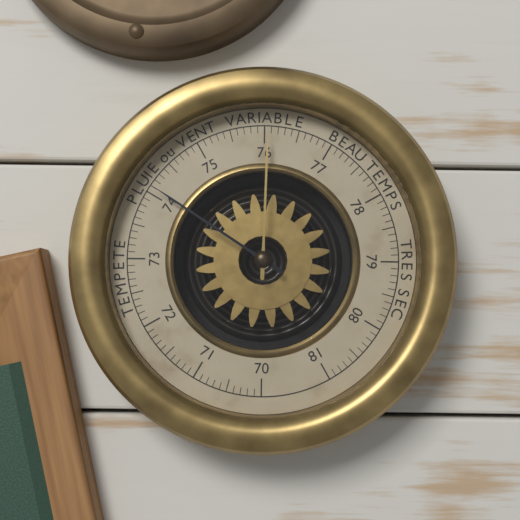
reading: 74.1 (no unit)
